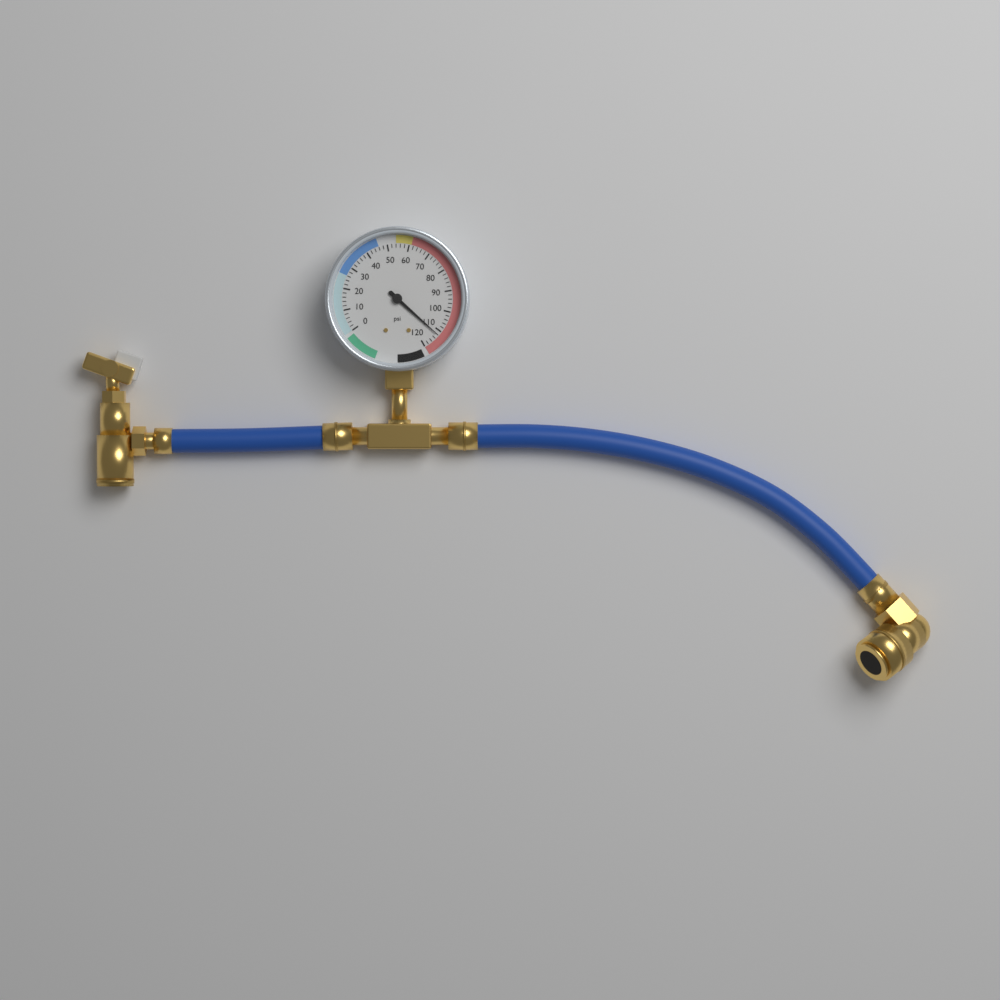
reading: 112 psi
